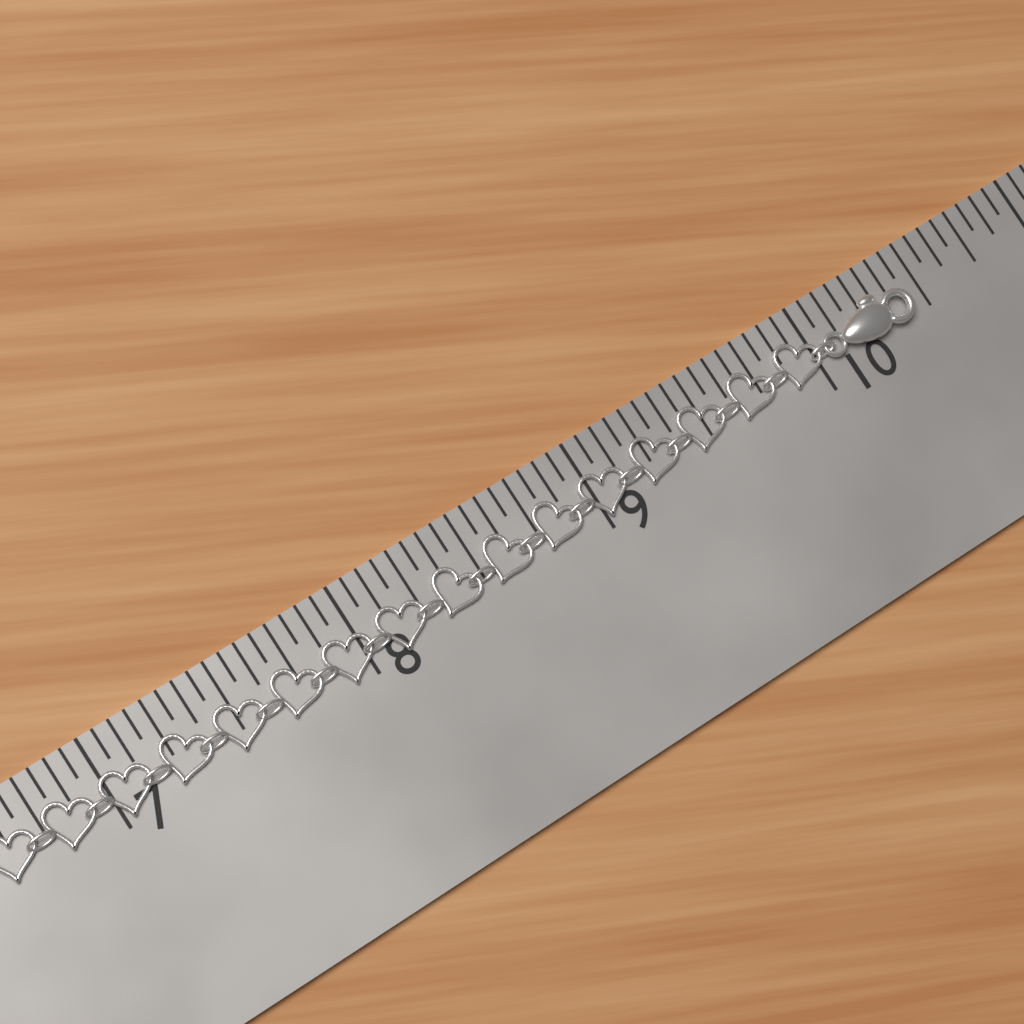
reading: 10.4375 in
